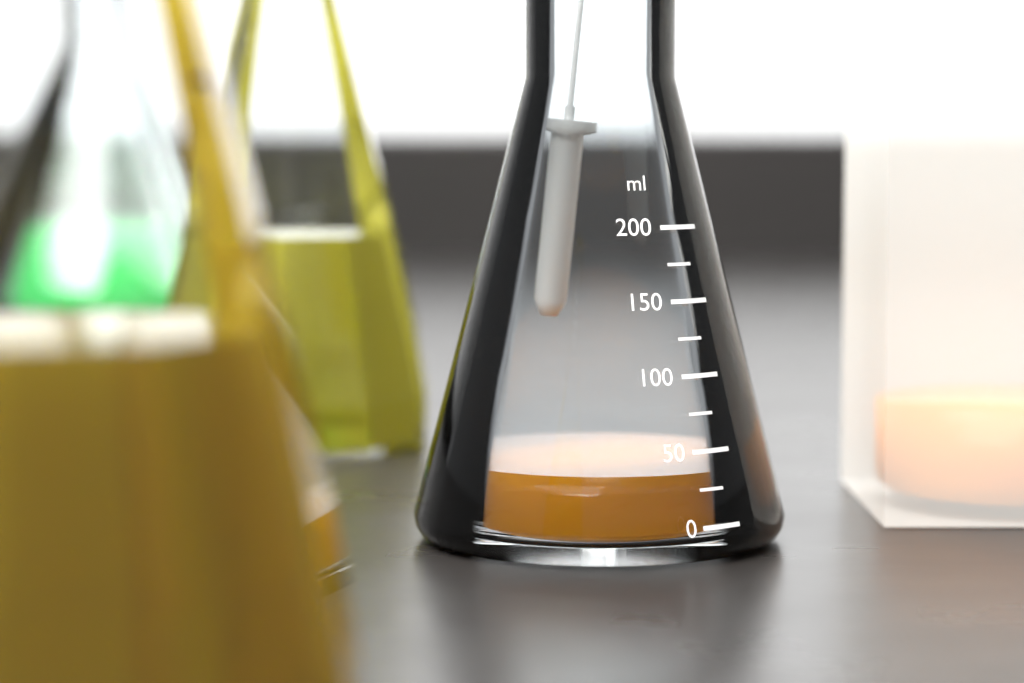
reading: 35 ml
